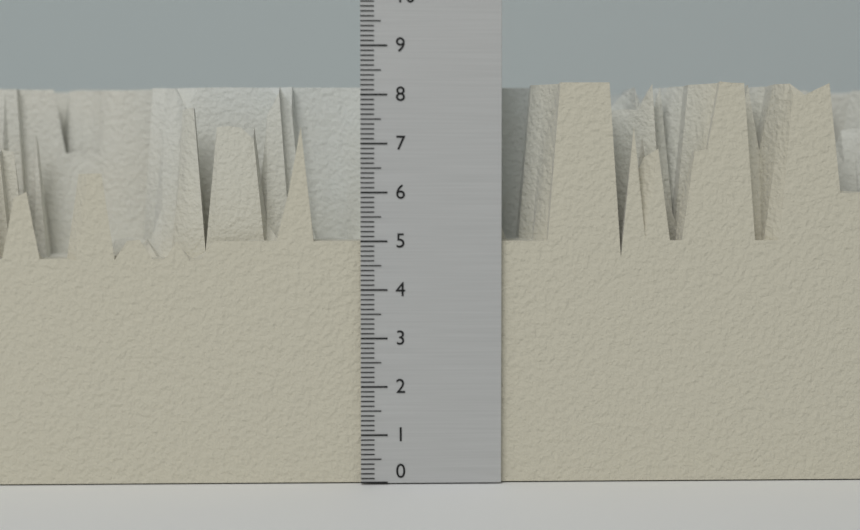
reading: 8.3 (no unit)
